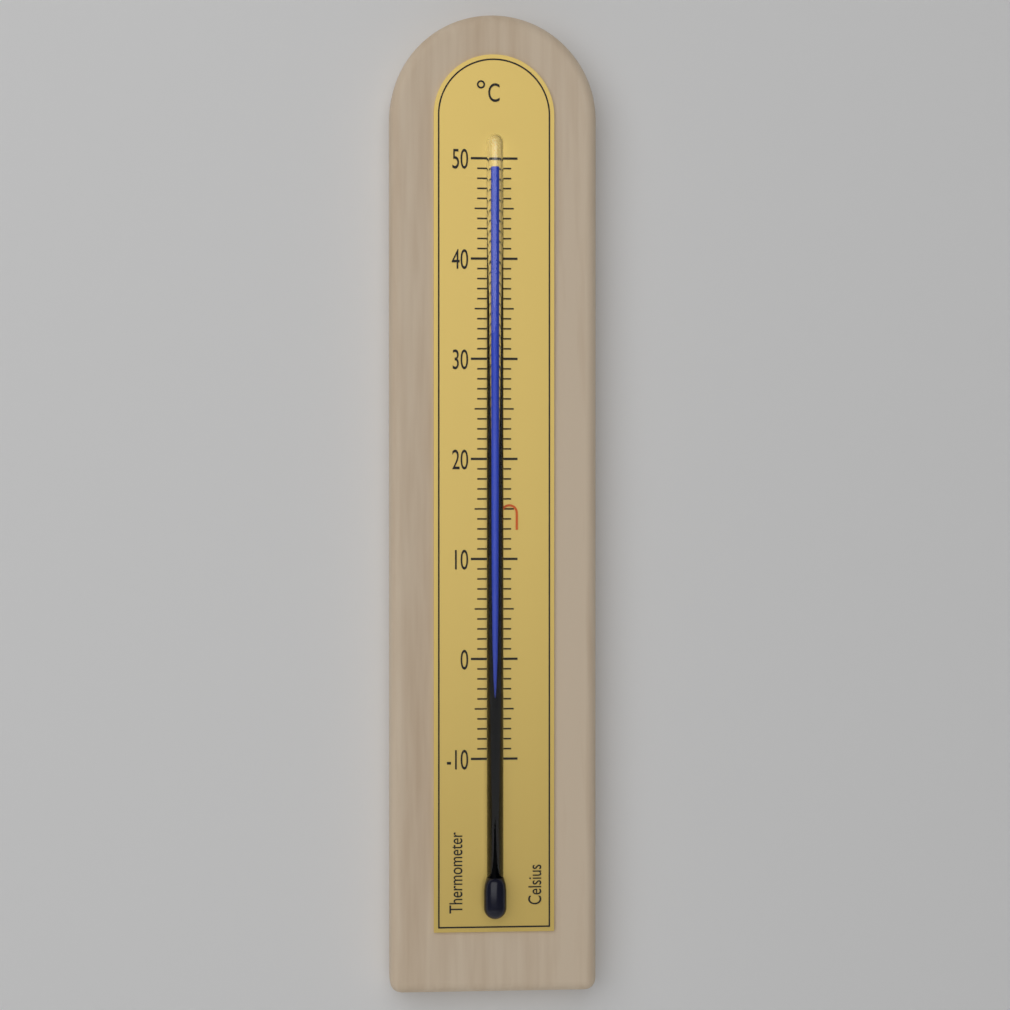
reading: 49 °C
